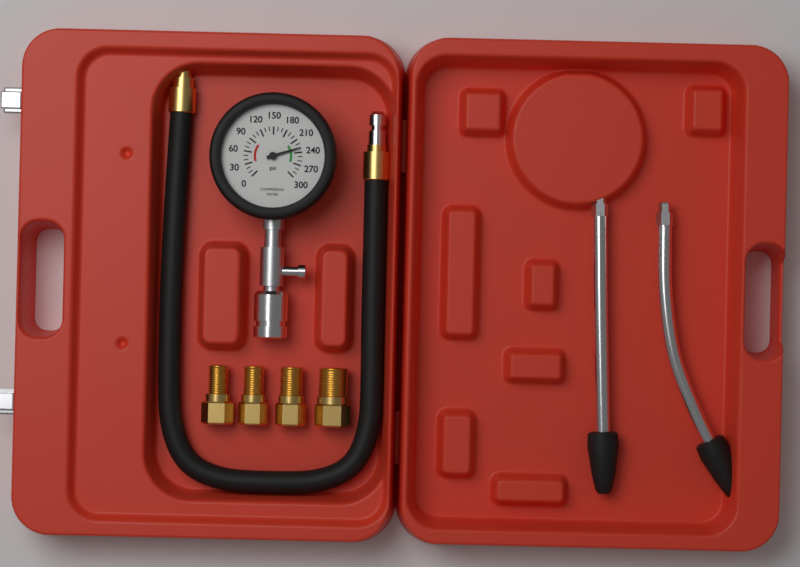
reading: 230 psi
